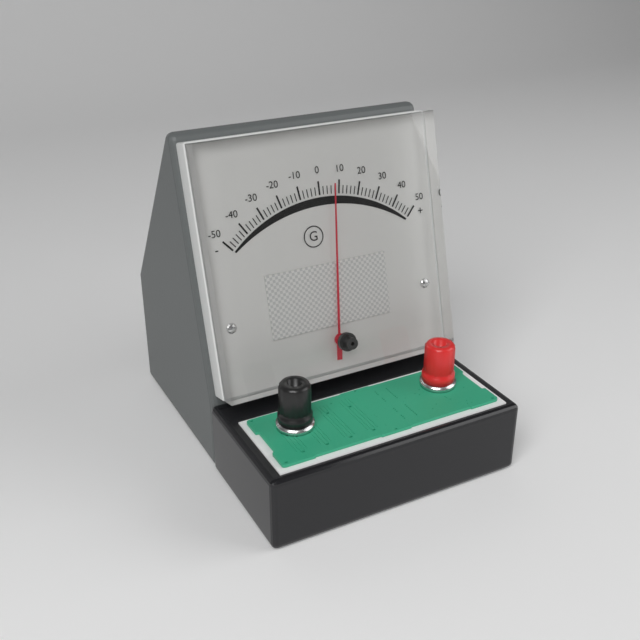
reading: 7 (no unit)
